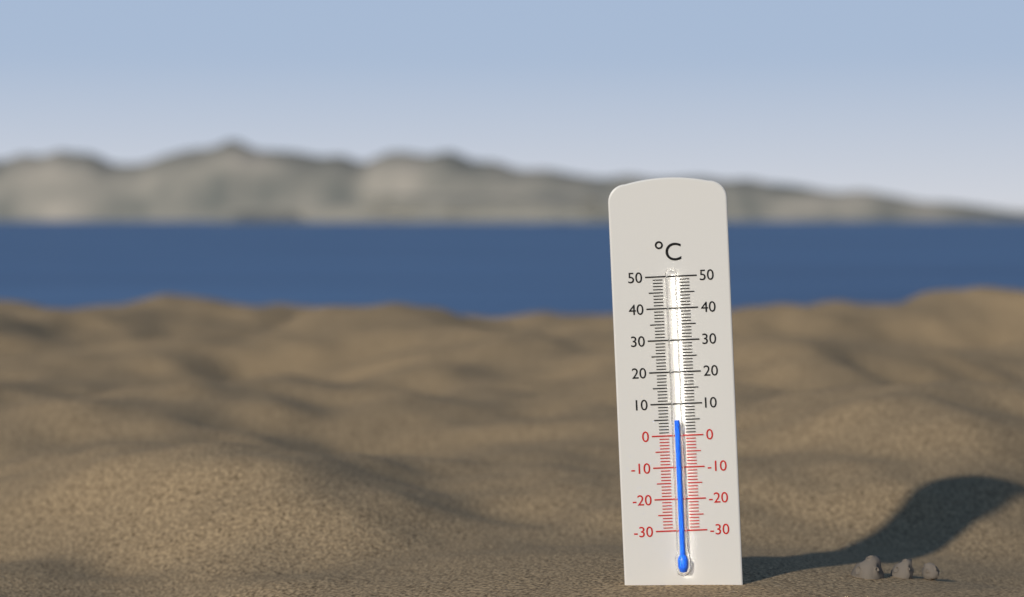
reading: 5 °C
